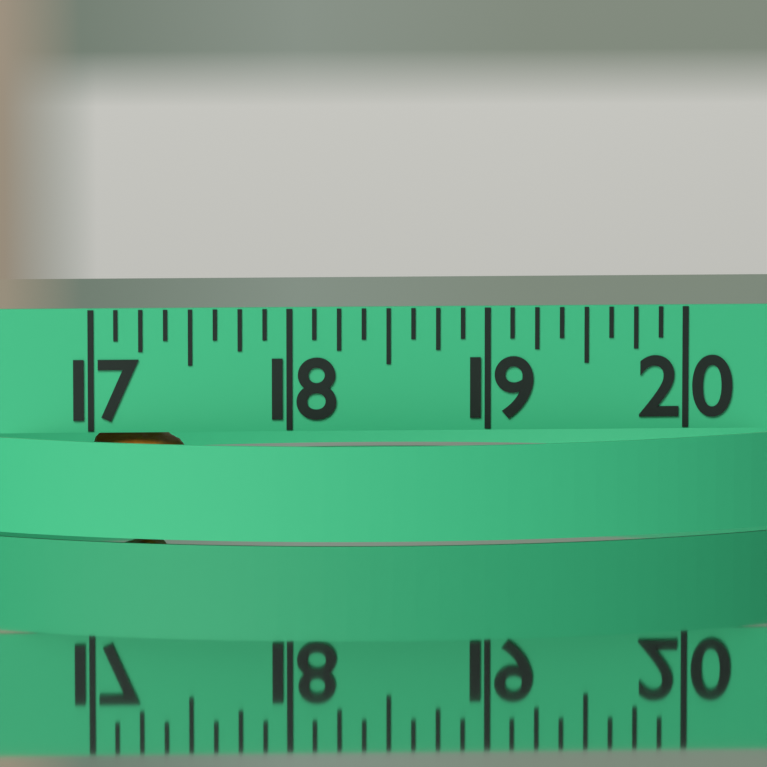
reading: 17.500 (no unit)
